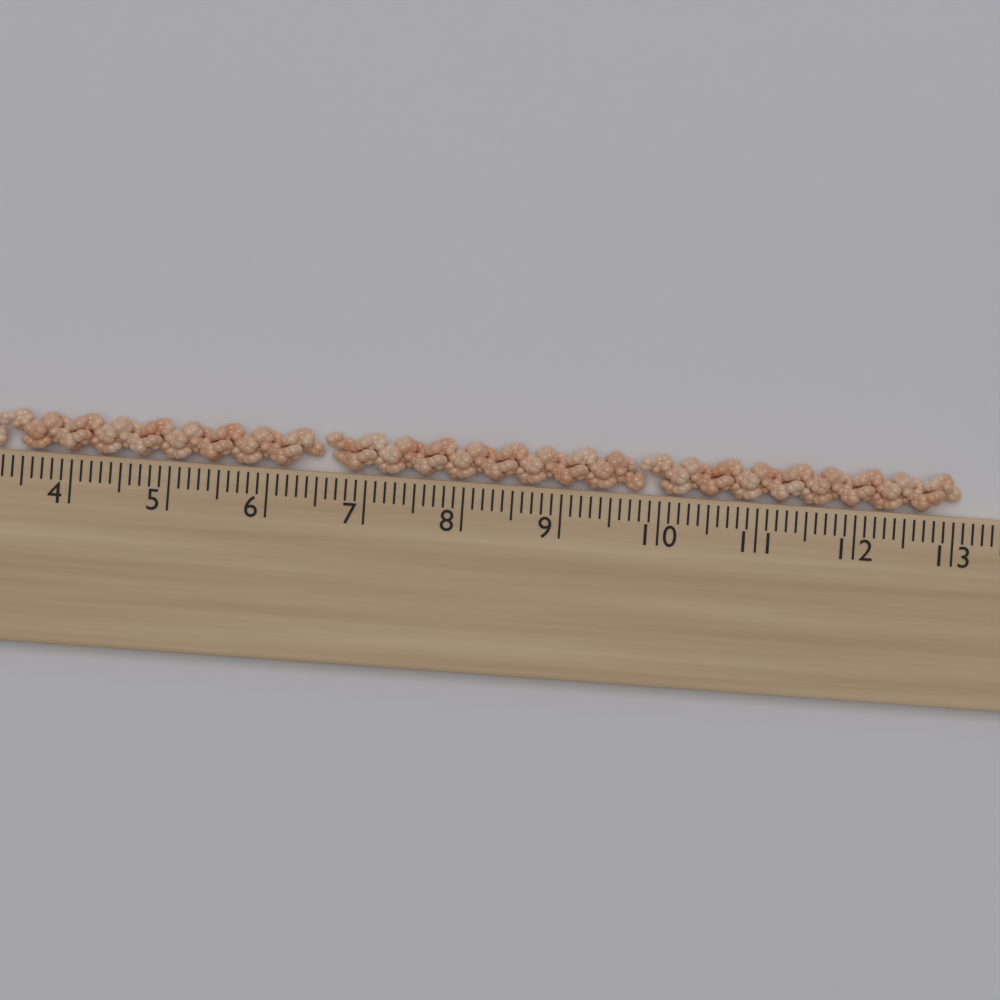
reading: 13.1 cm
